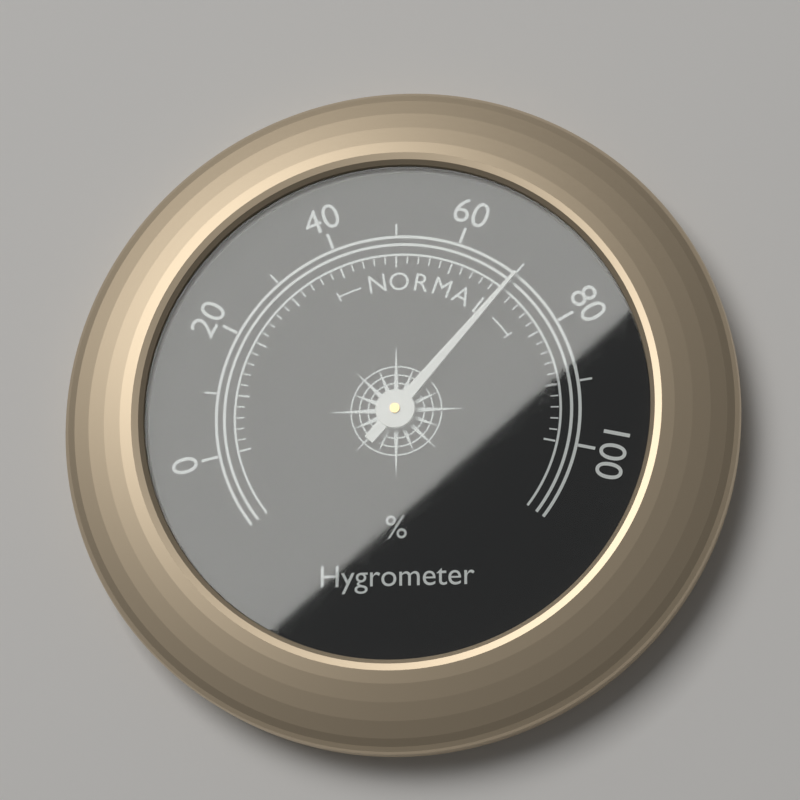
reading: 70 %
